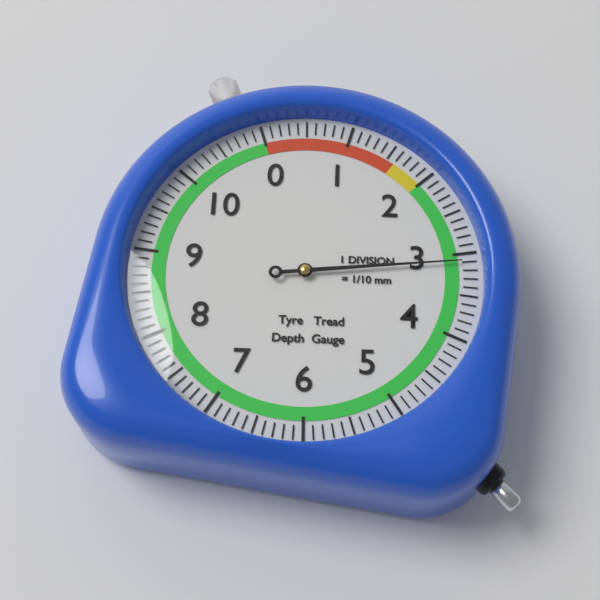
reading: 3.1 mm
